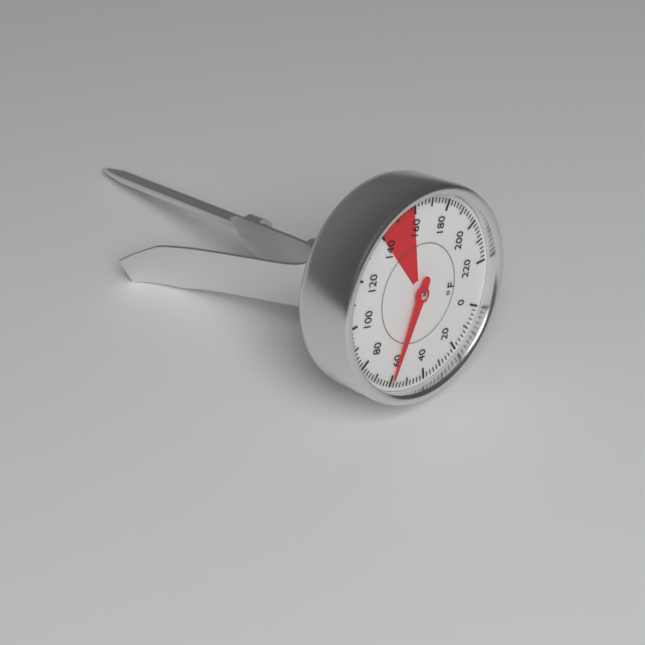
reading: 60 °F
